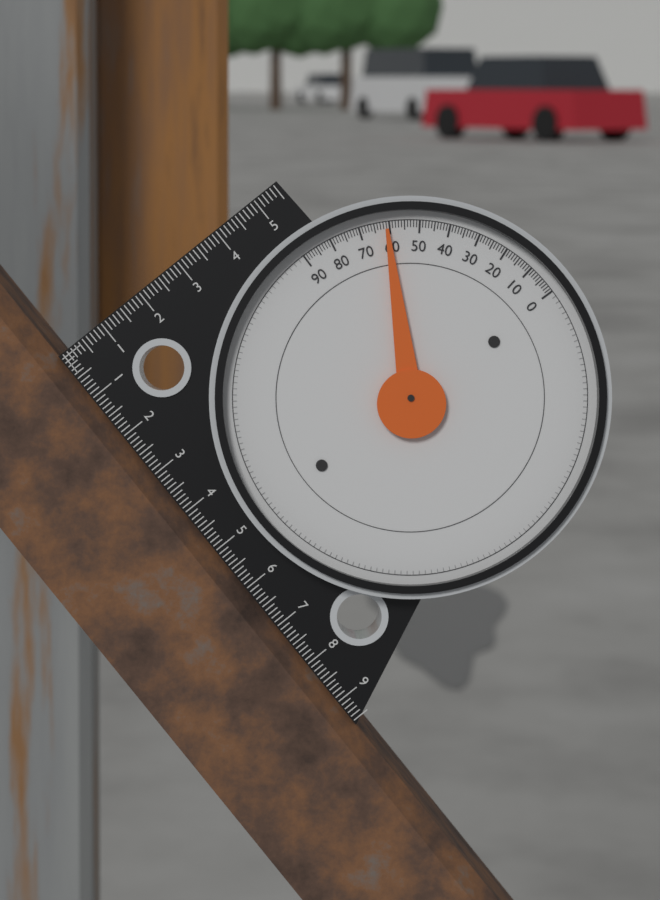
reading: 61 (no unit)
